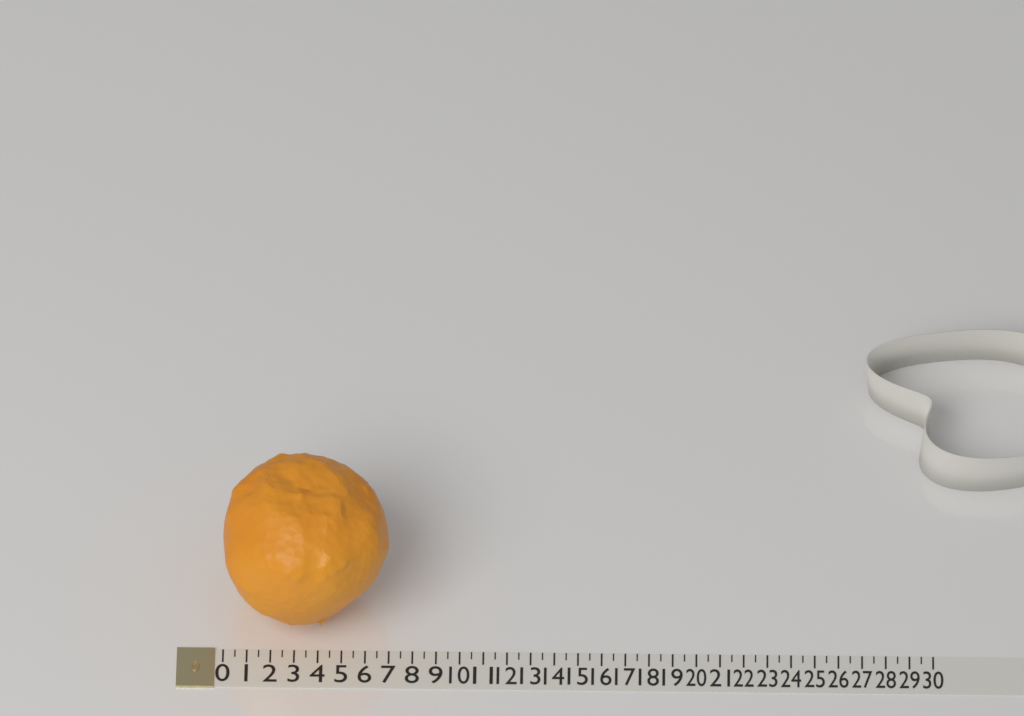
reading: 7.0 (no unit)
